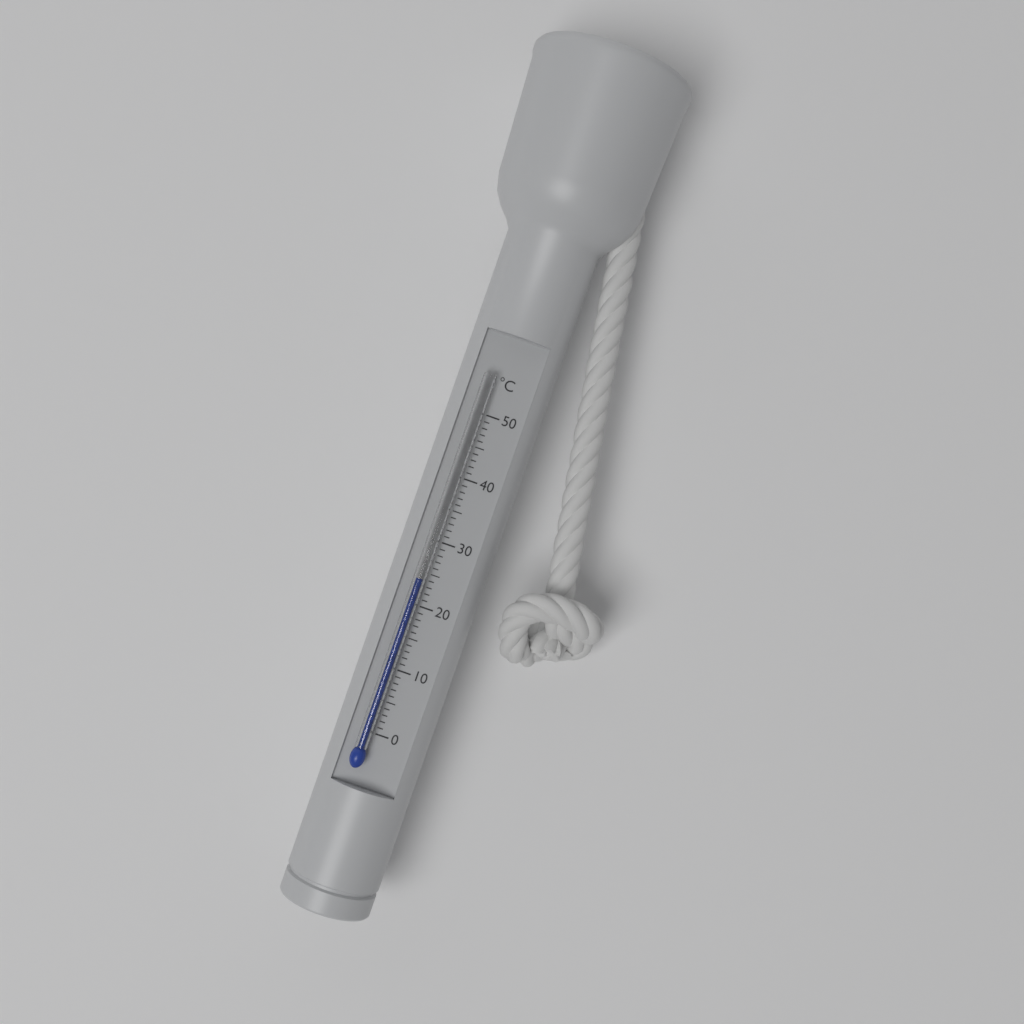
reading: 24 °C
